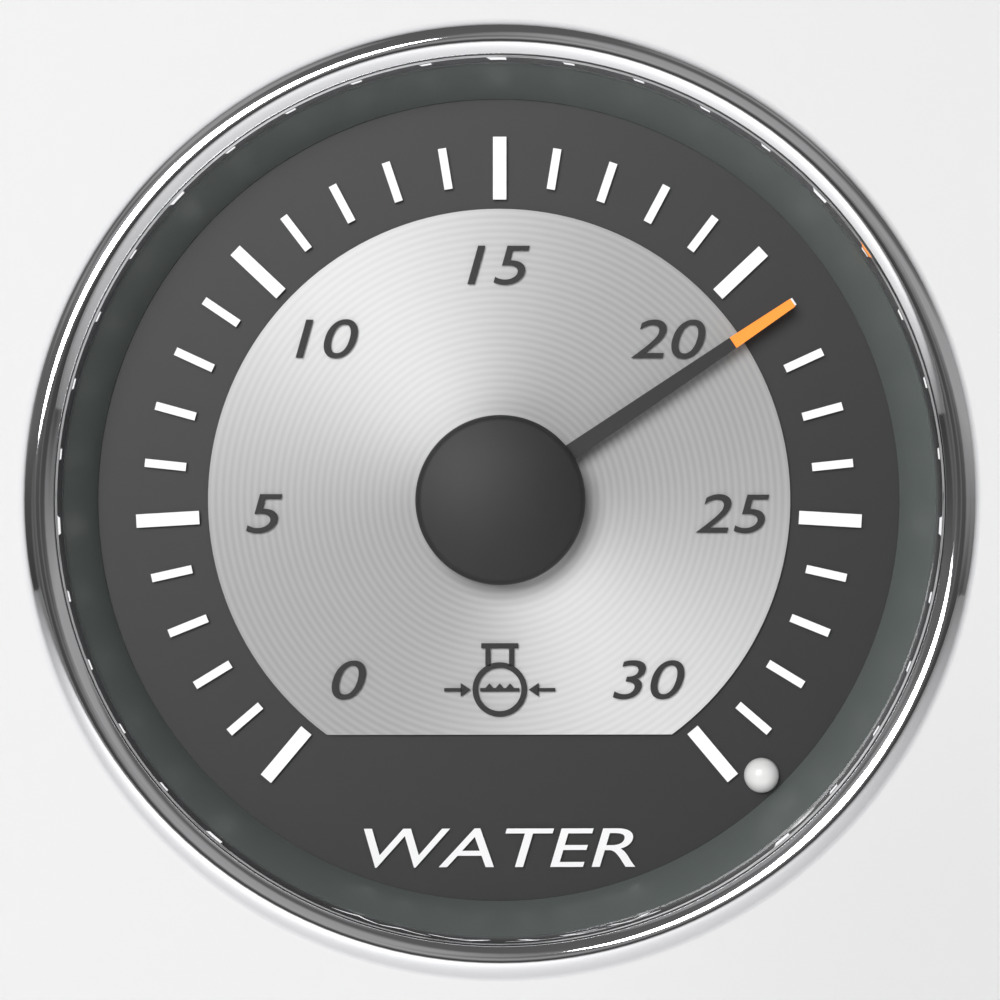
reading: 21 (no unit)
